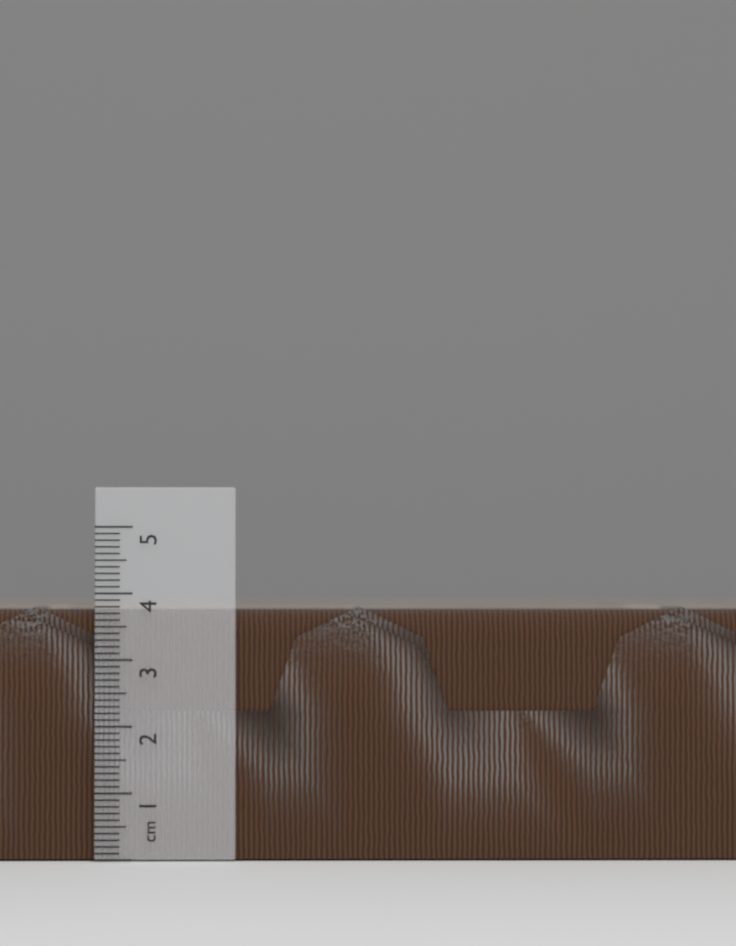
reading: 3.8 cm
